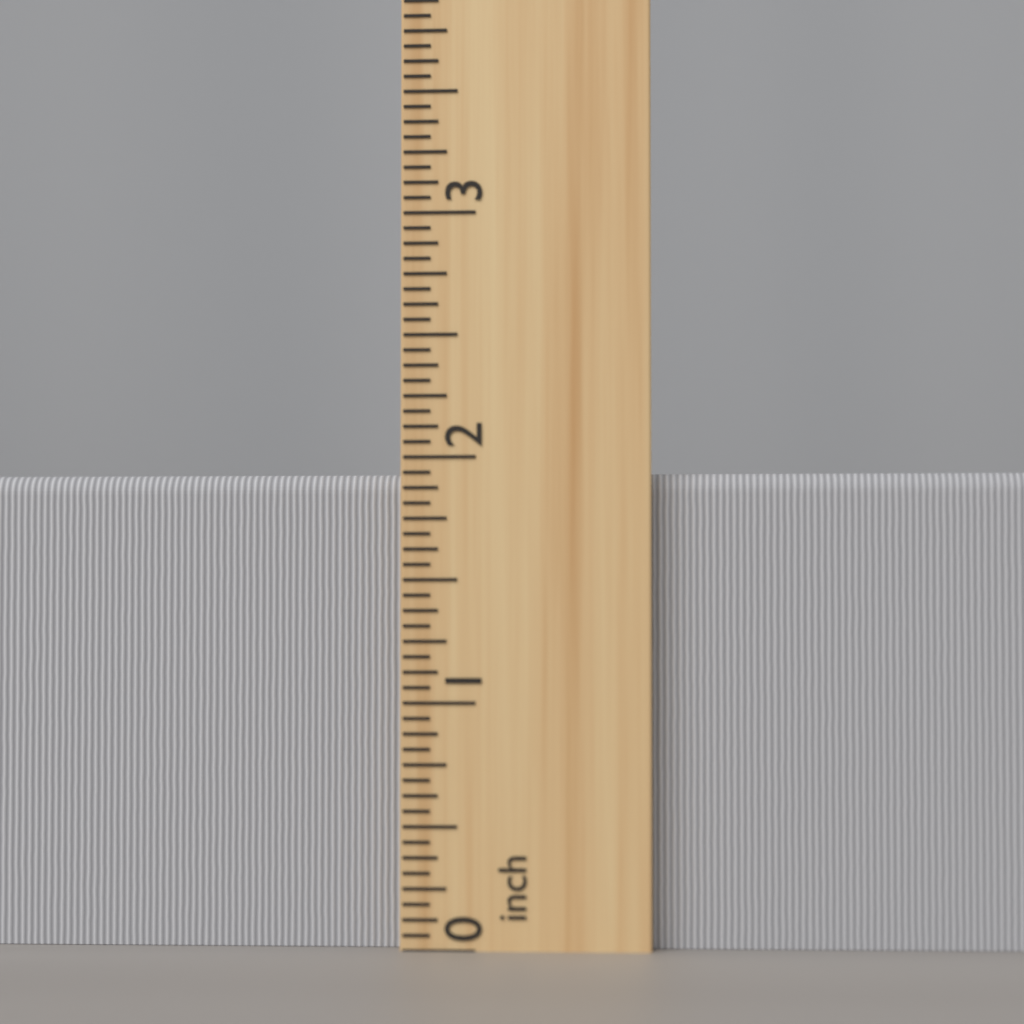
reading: 1.9375 inch
